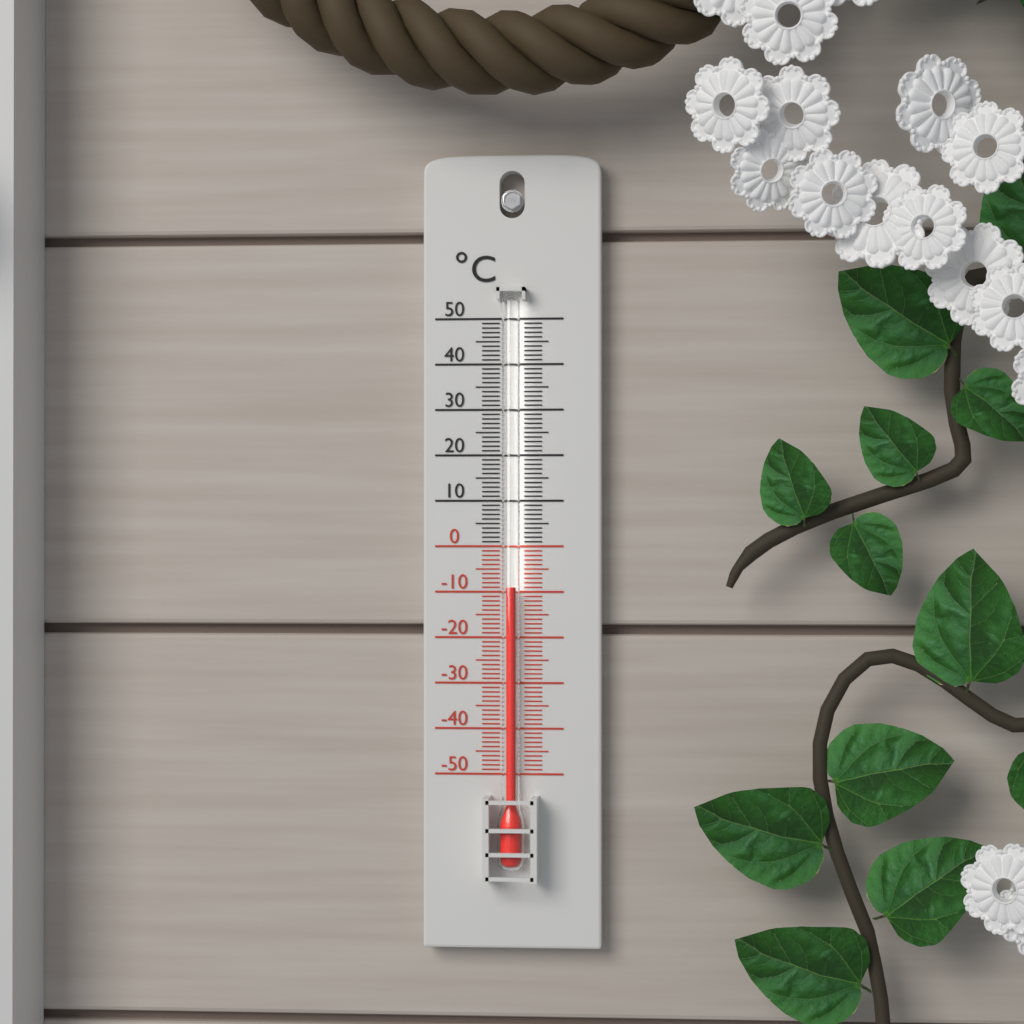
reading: -9 °C
